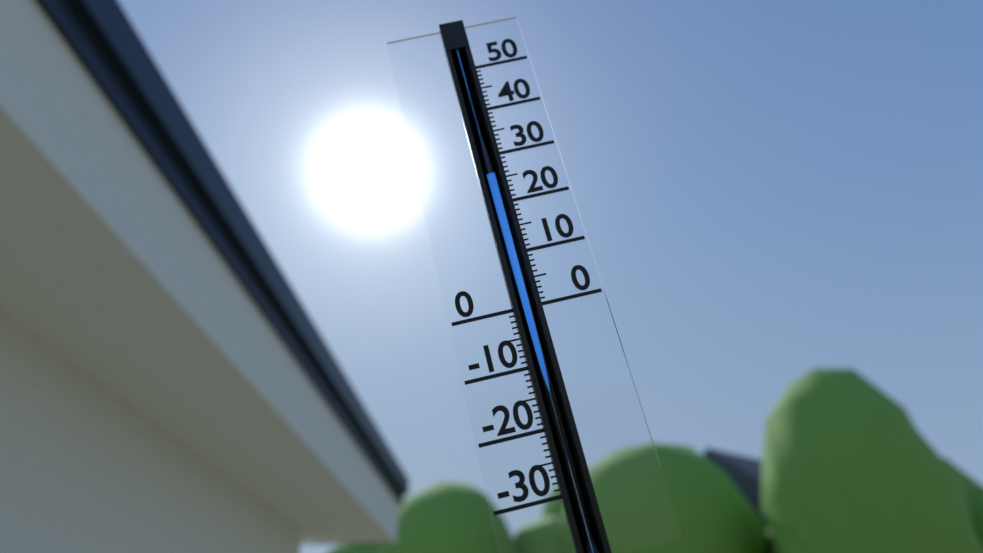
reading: 26 (no unit)
